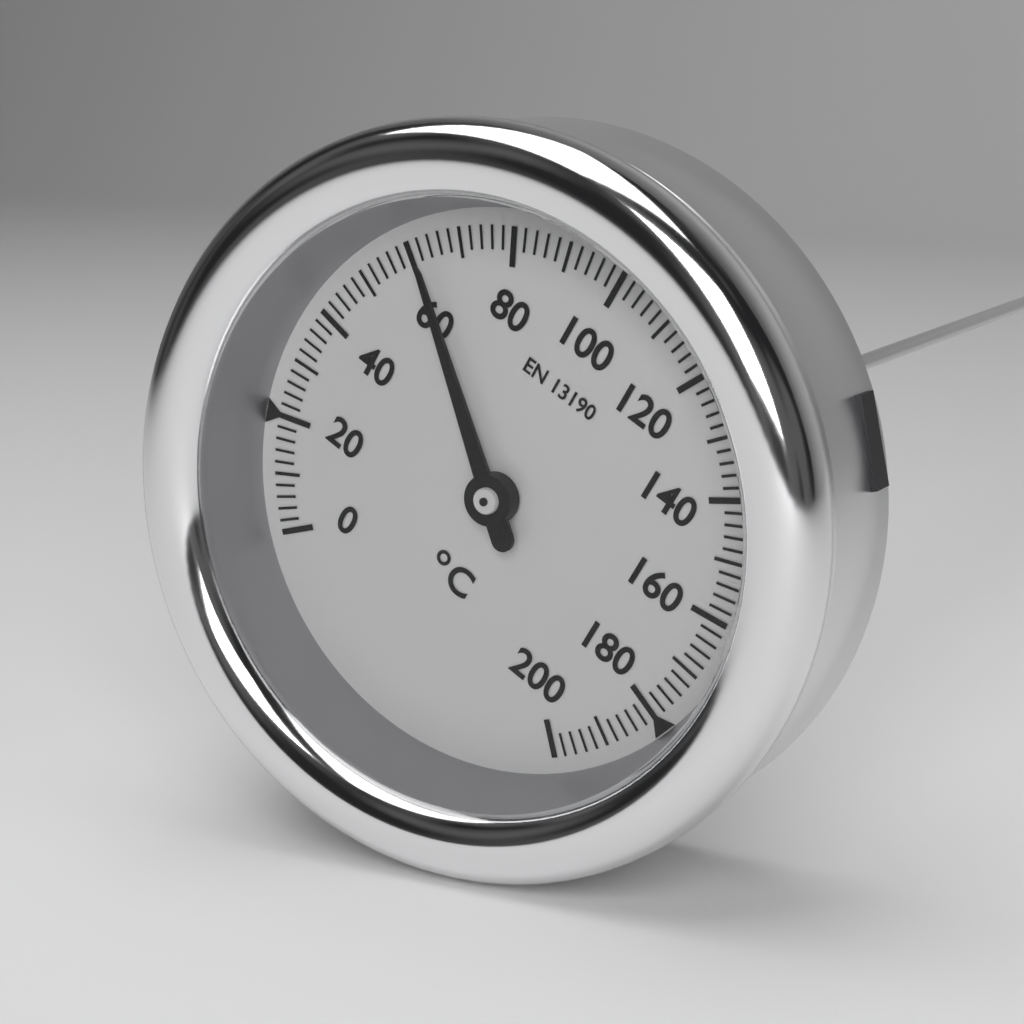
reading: 62 °C
